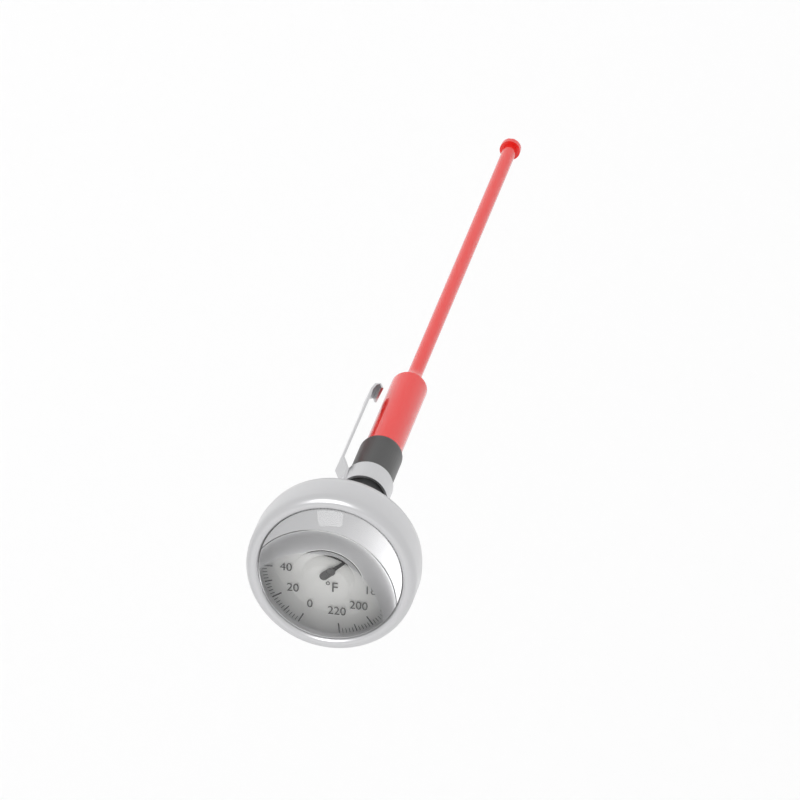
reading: 136 °F
